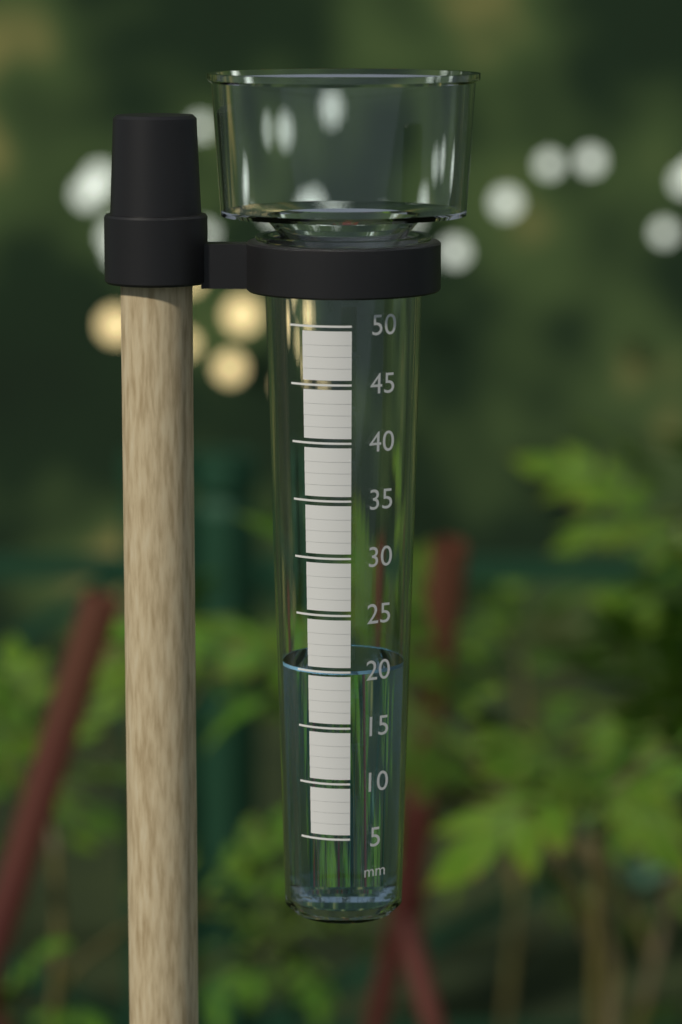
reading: 20 mm
